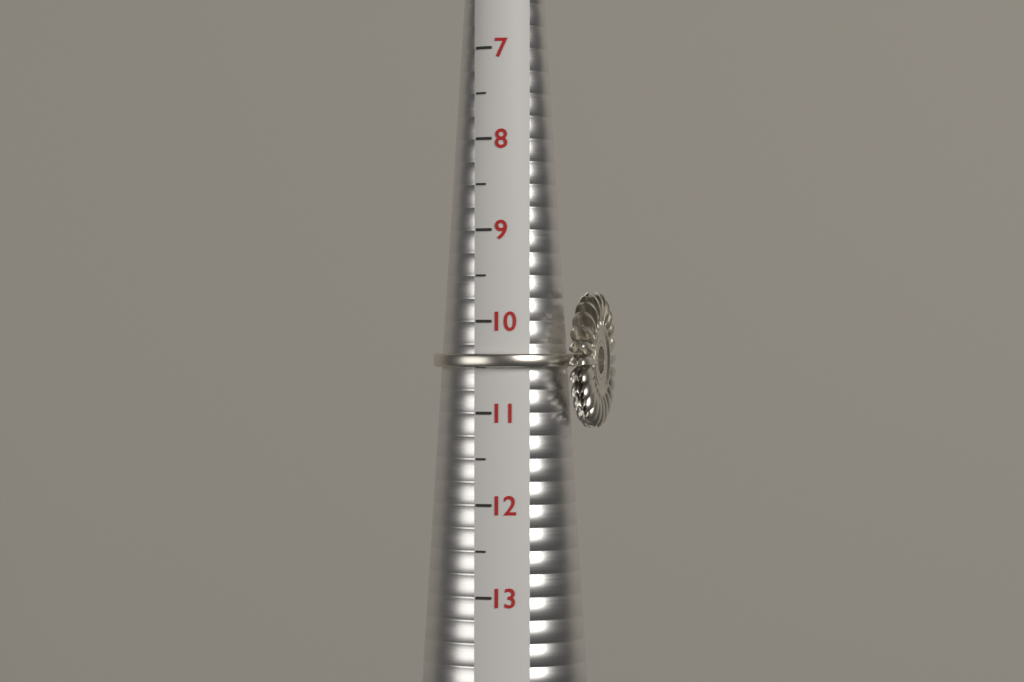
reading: 10.5 (no unit)
